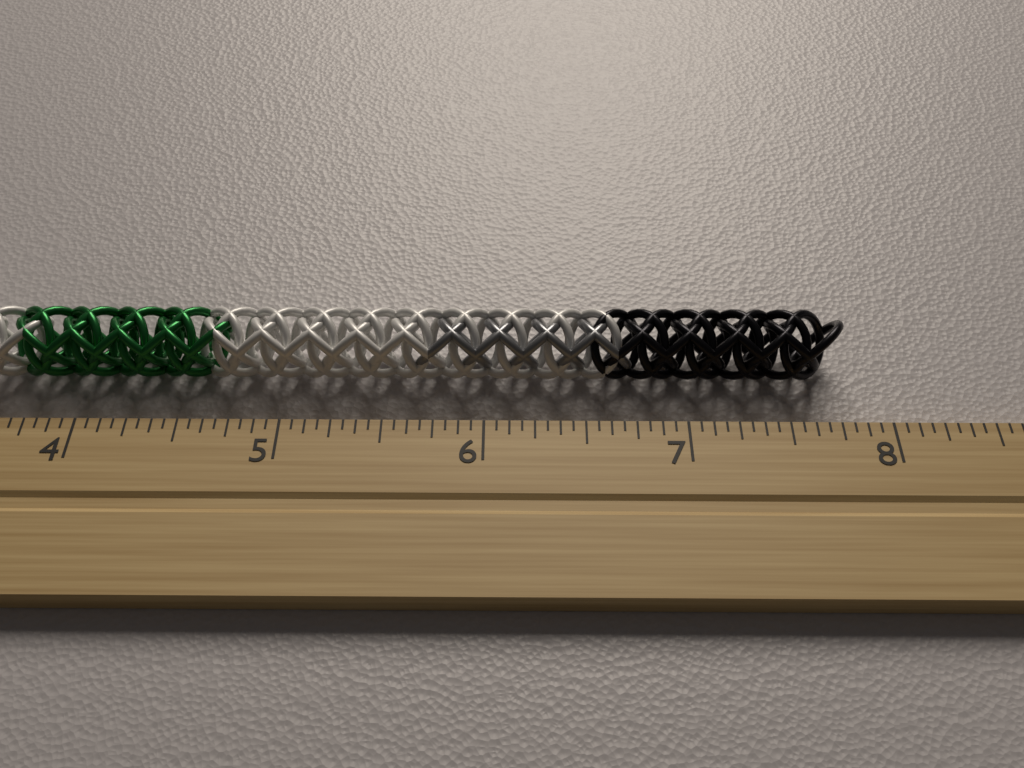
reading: 7.8125 inch
